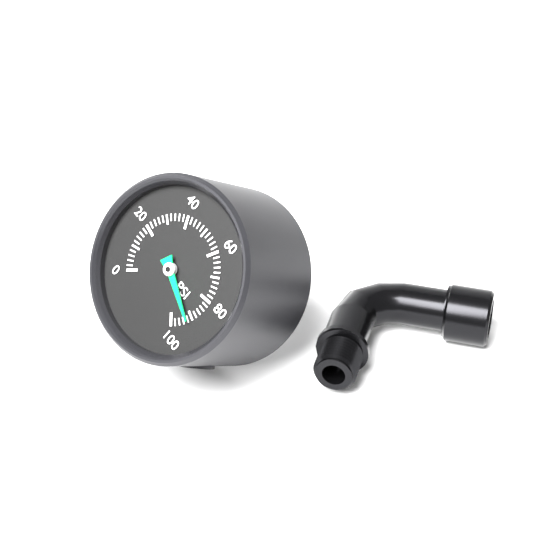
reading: 92 psi
